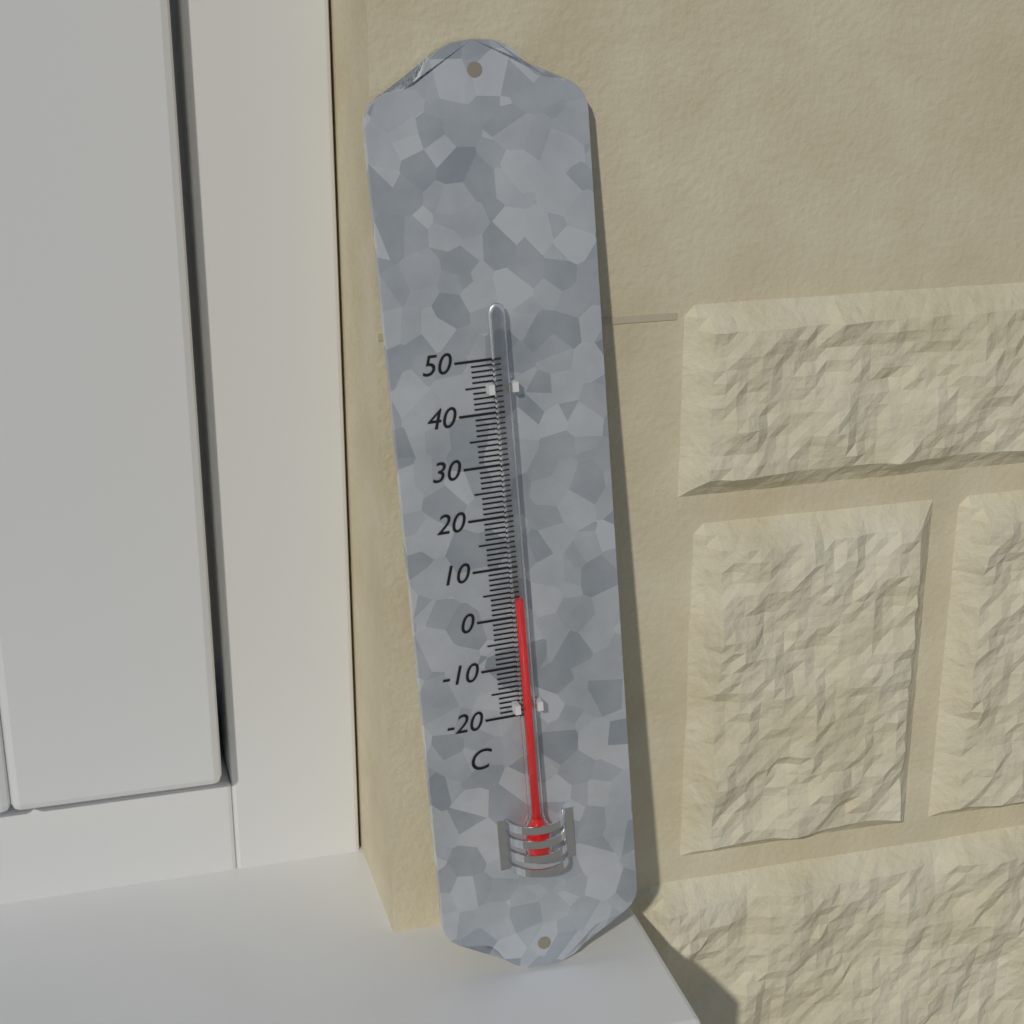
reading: 4 °C
